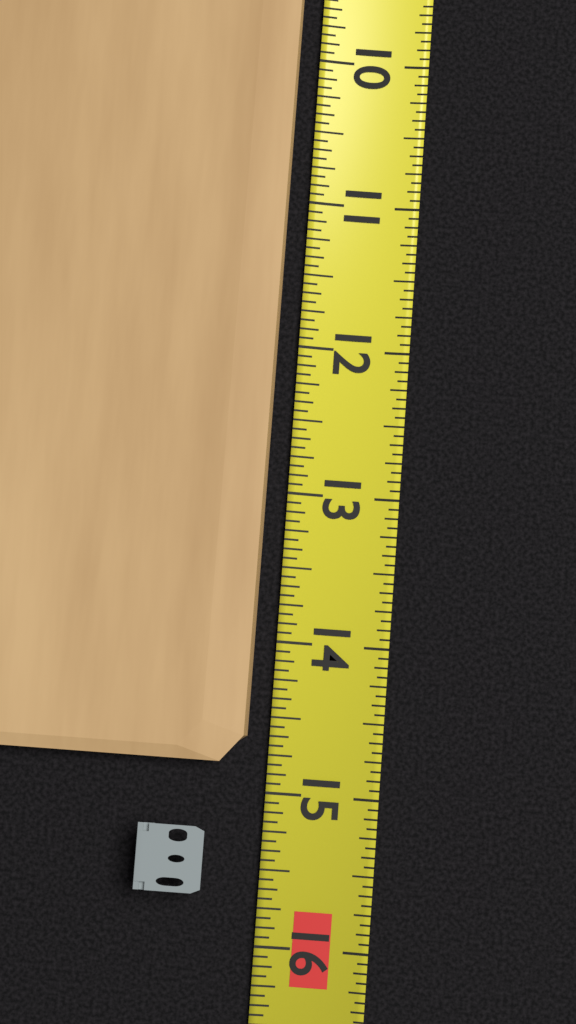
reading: 14.8125 (no unit)
